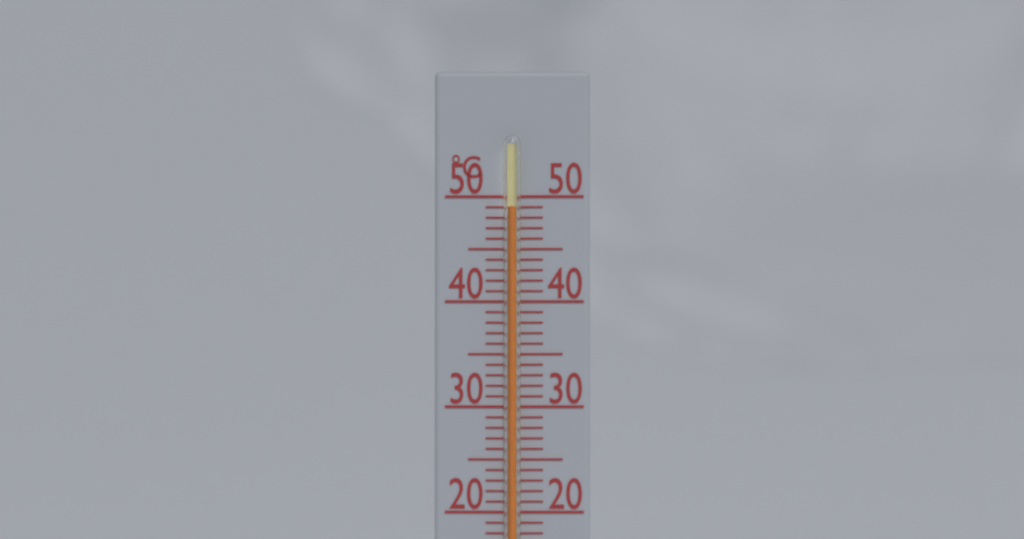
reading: 49 °C
